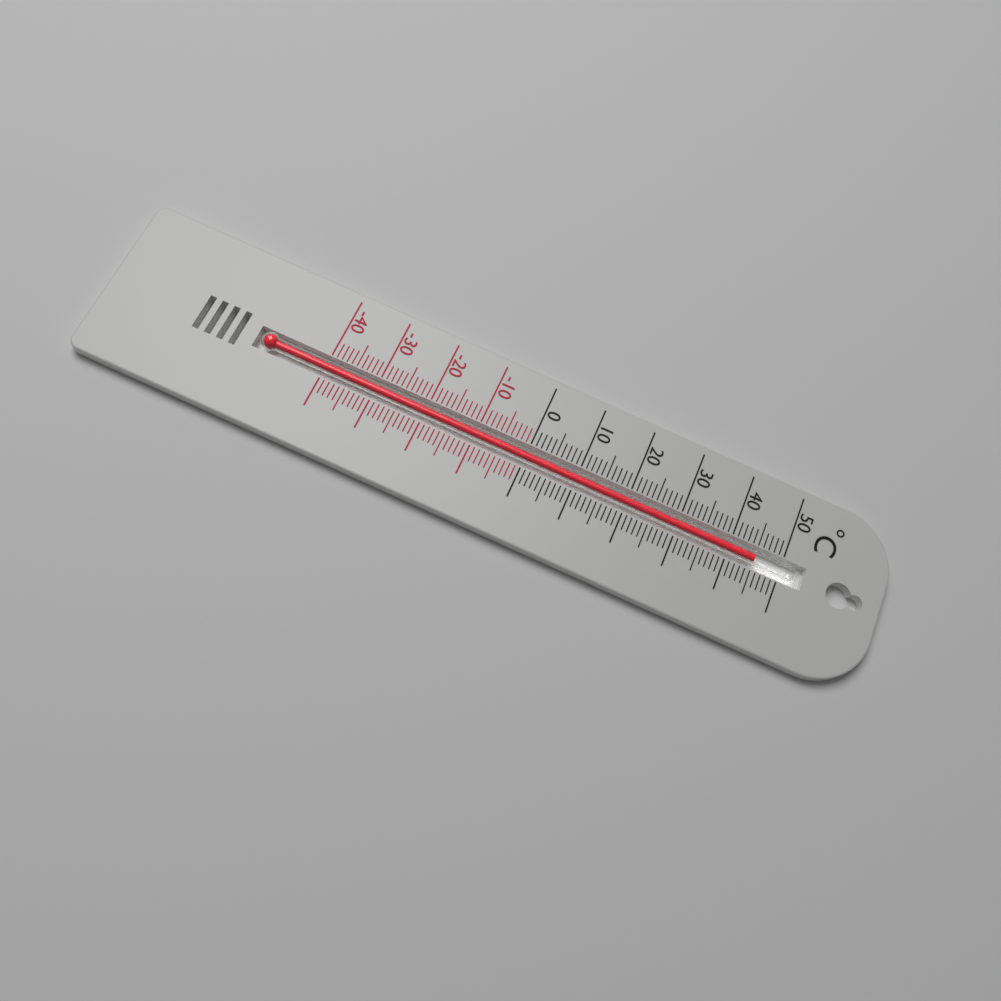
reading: 45 °C
